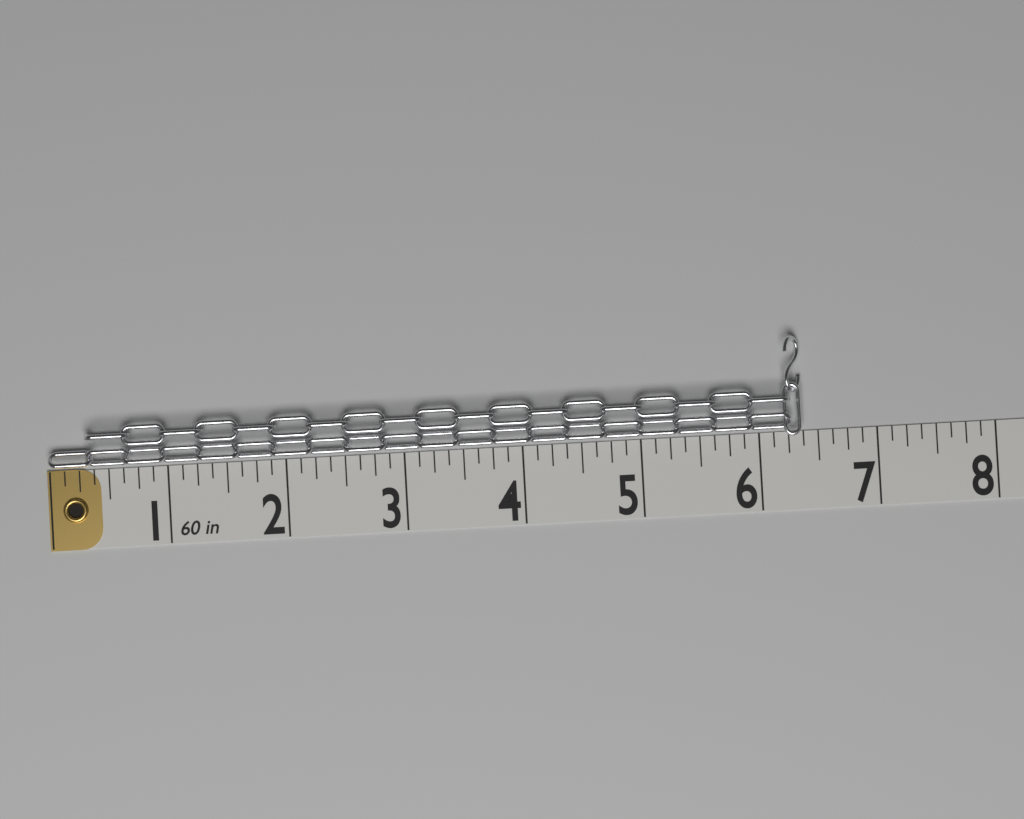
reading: 6.375 in
